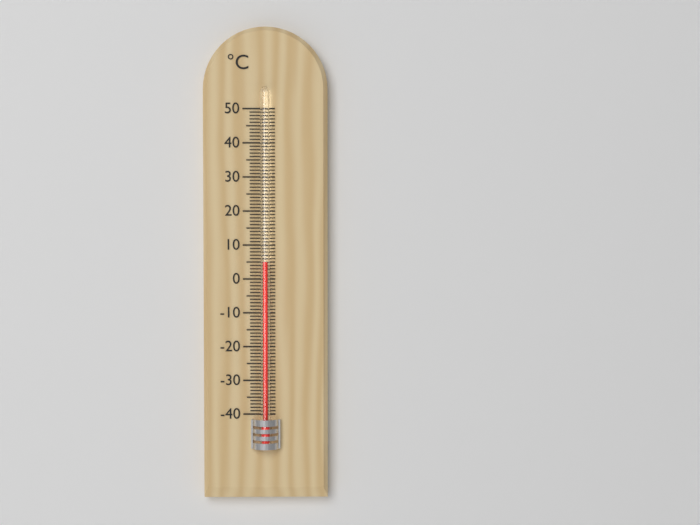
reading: 5 °C
